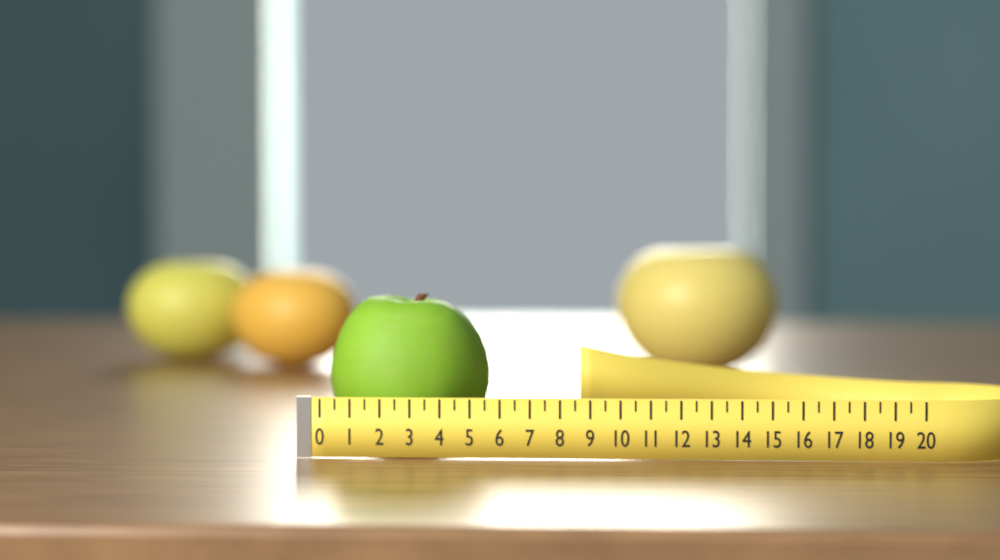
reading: 5.5 (no unit)
